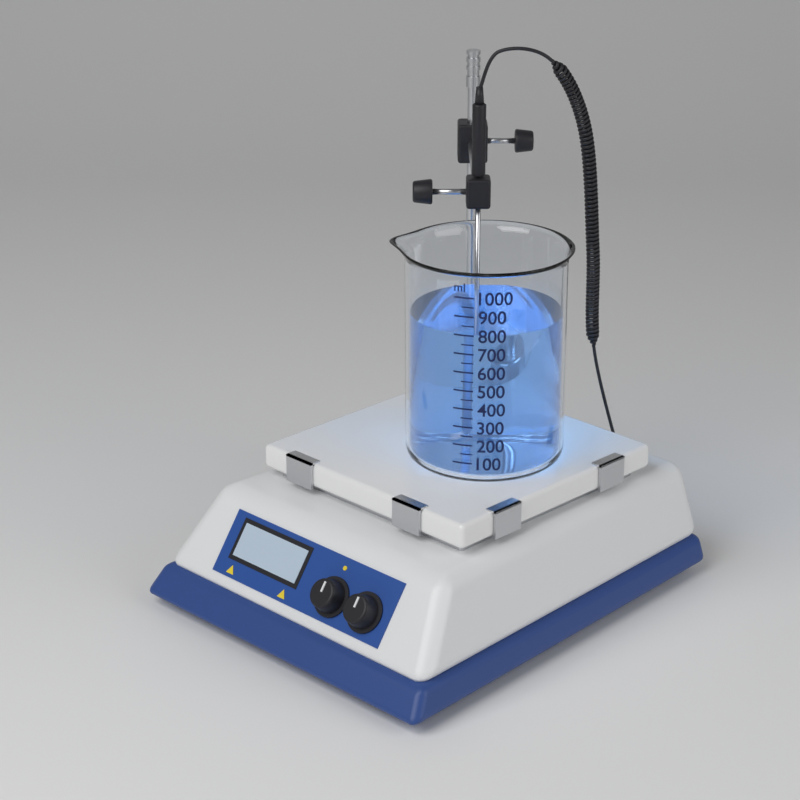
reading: 800 ml
